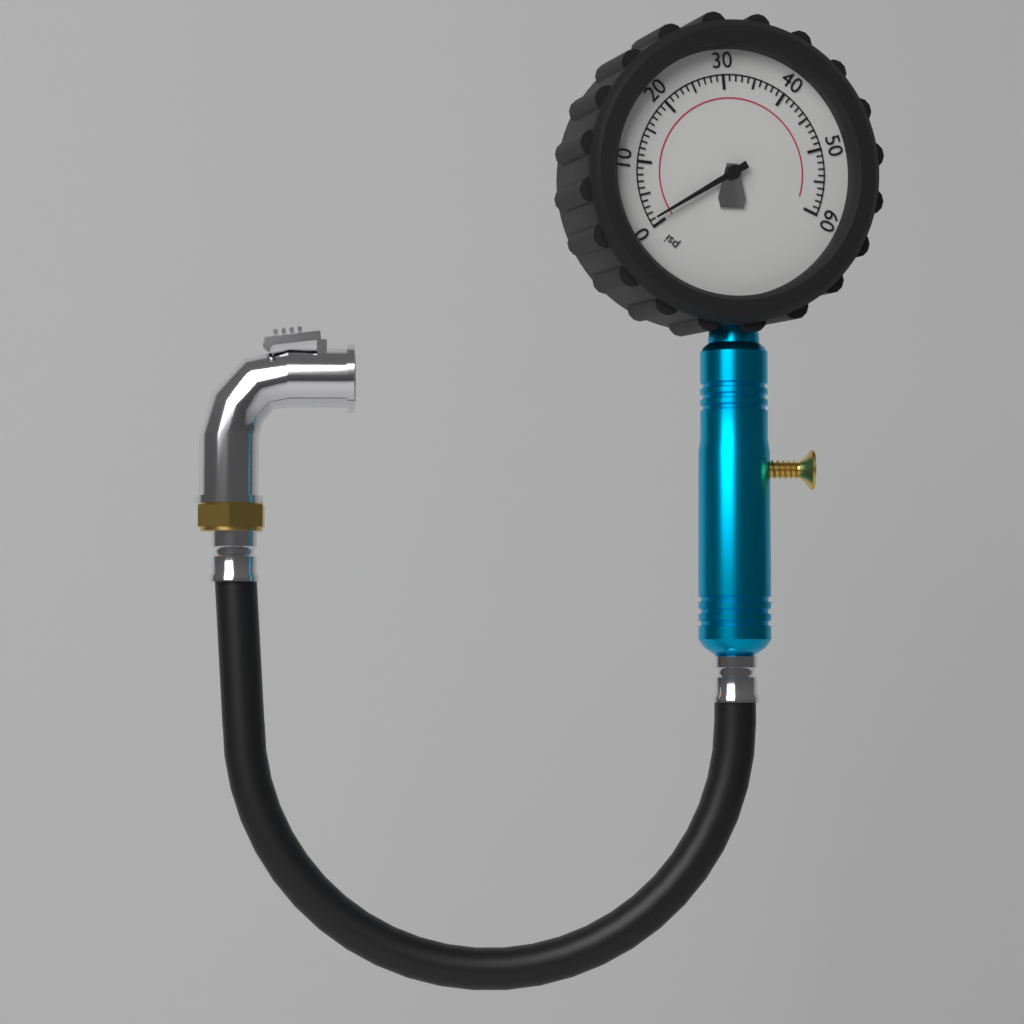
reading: 1 psi
